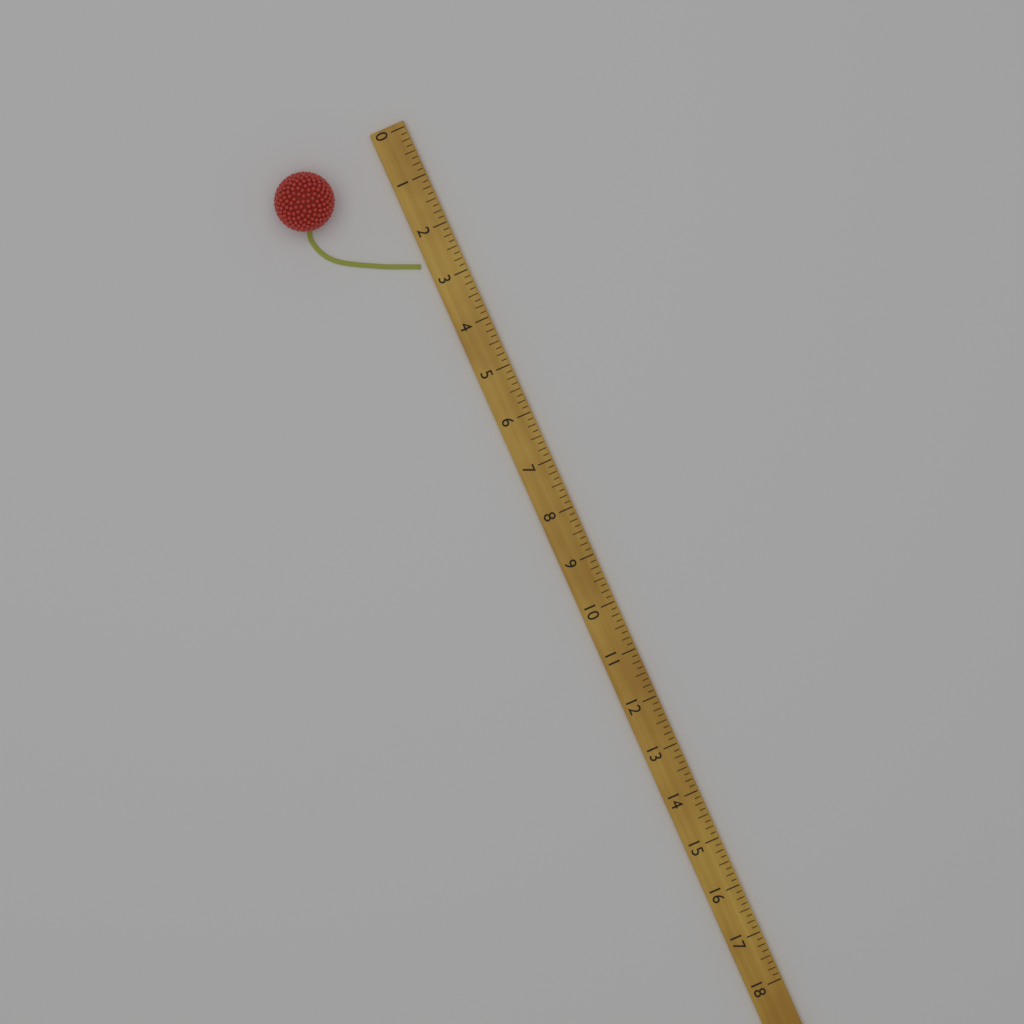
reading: 2.625 (no unit)
